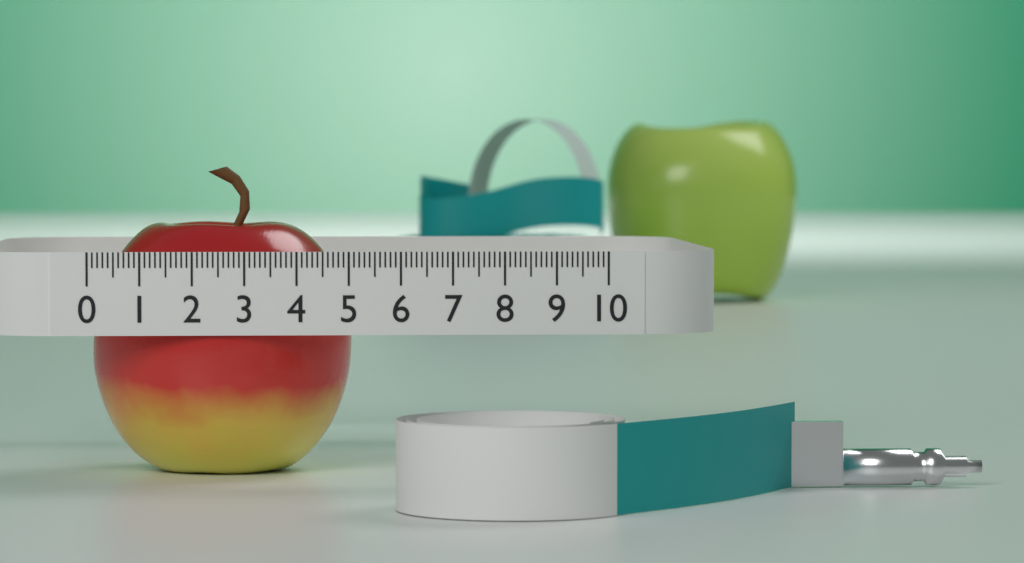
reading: 5.1 (no unit)
